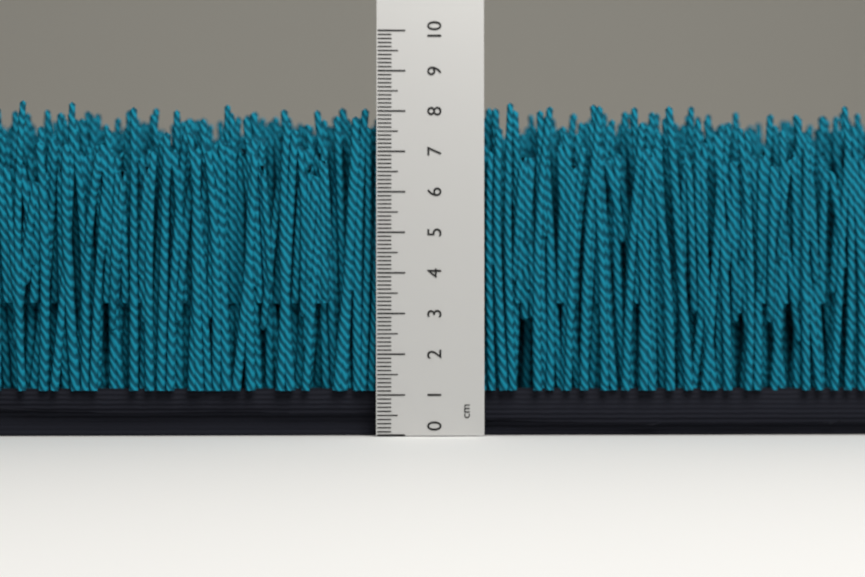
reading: 8.3 cm
